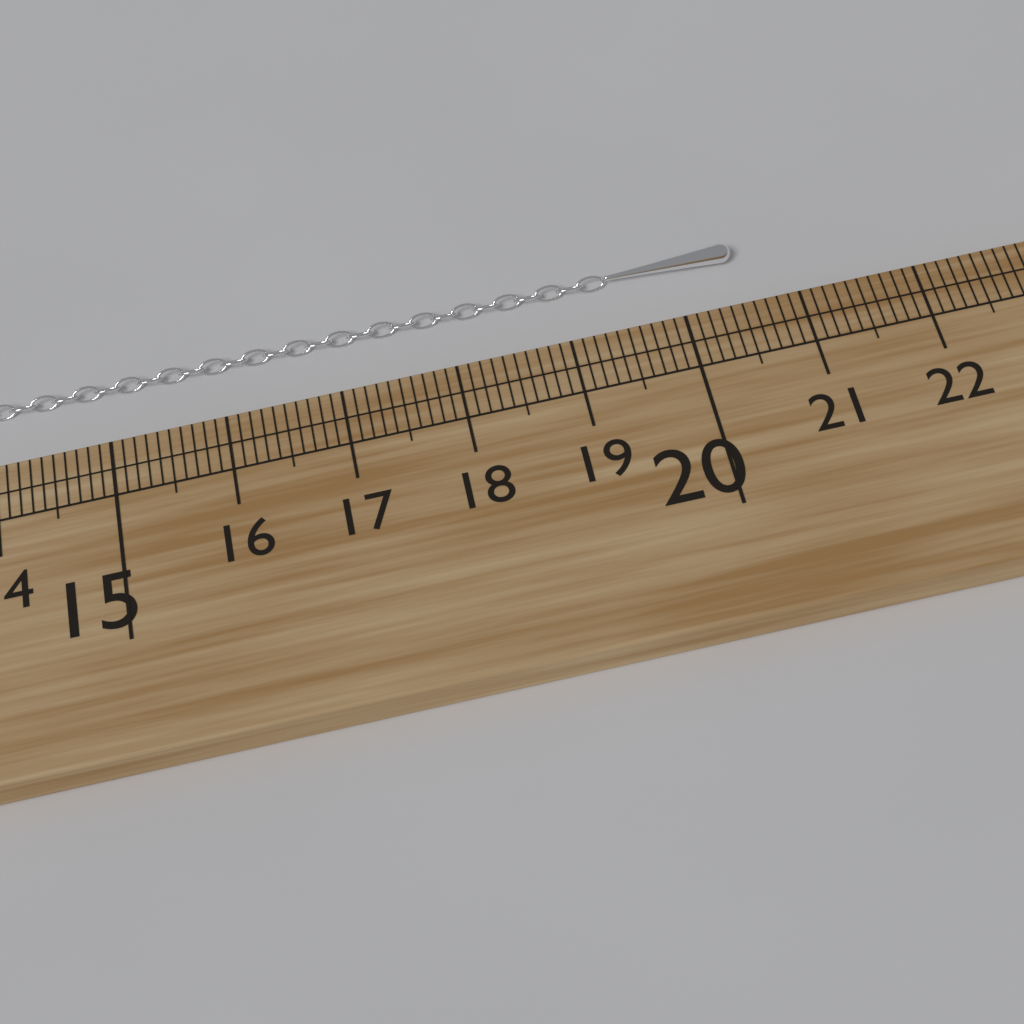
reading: 20.6 cm
